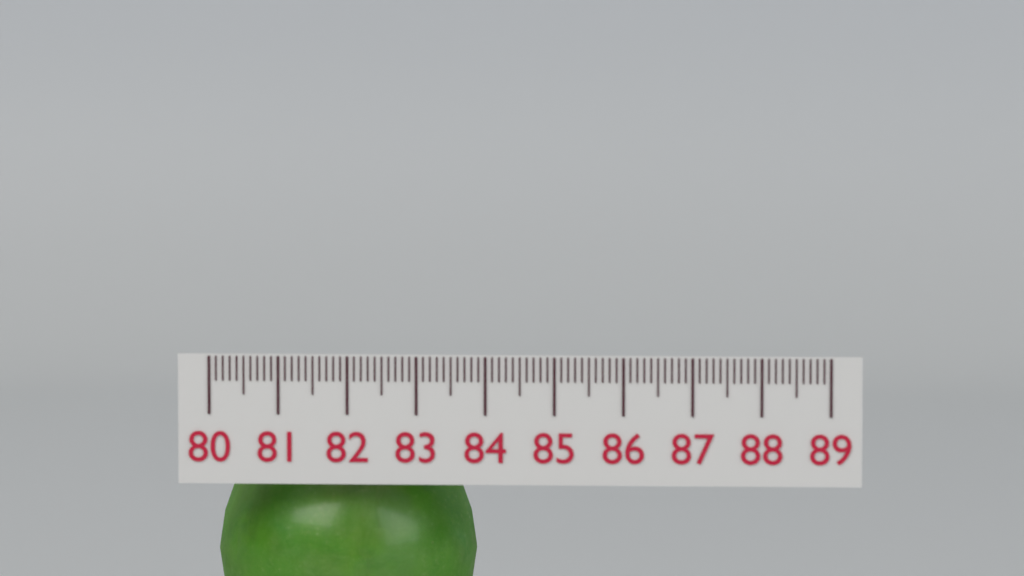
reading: 83.8 (no unit)
